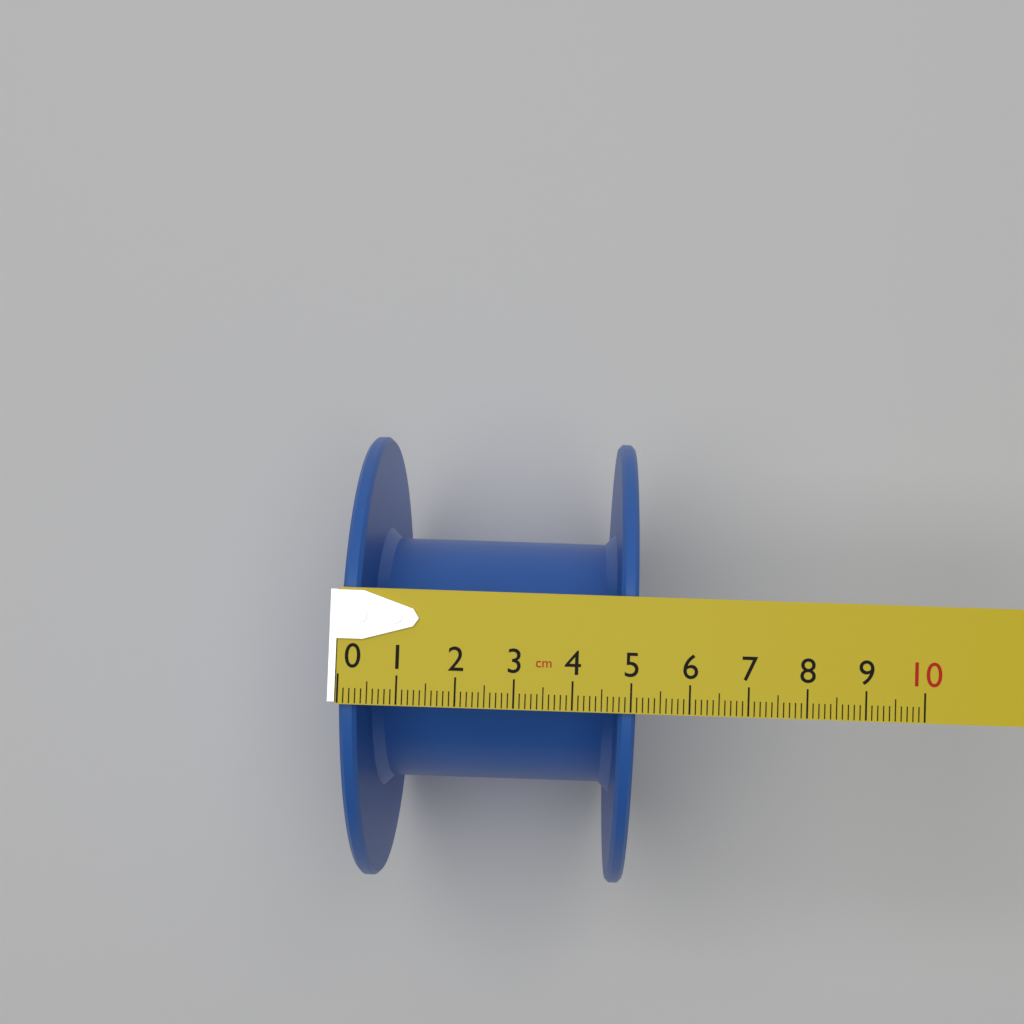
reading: 5.1 cm
